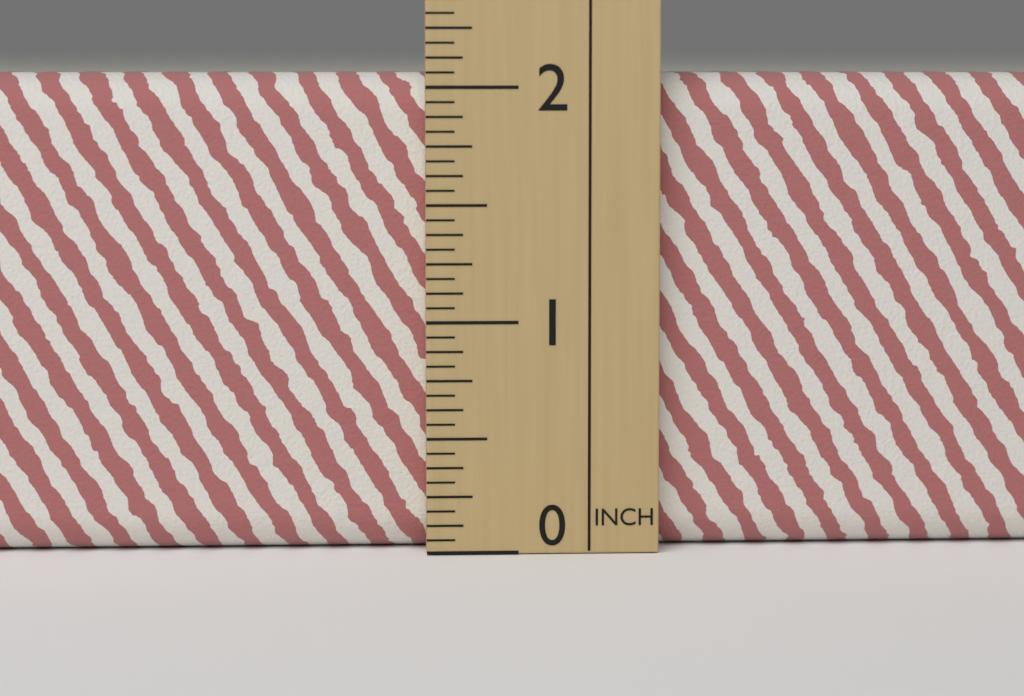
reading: 2.0625 in
